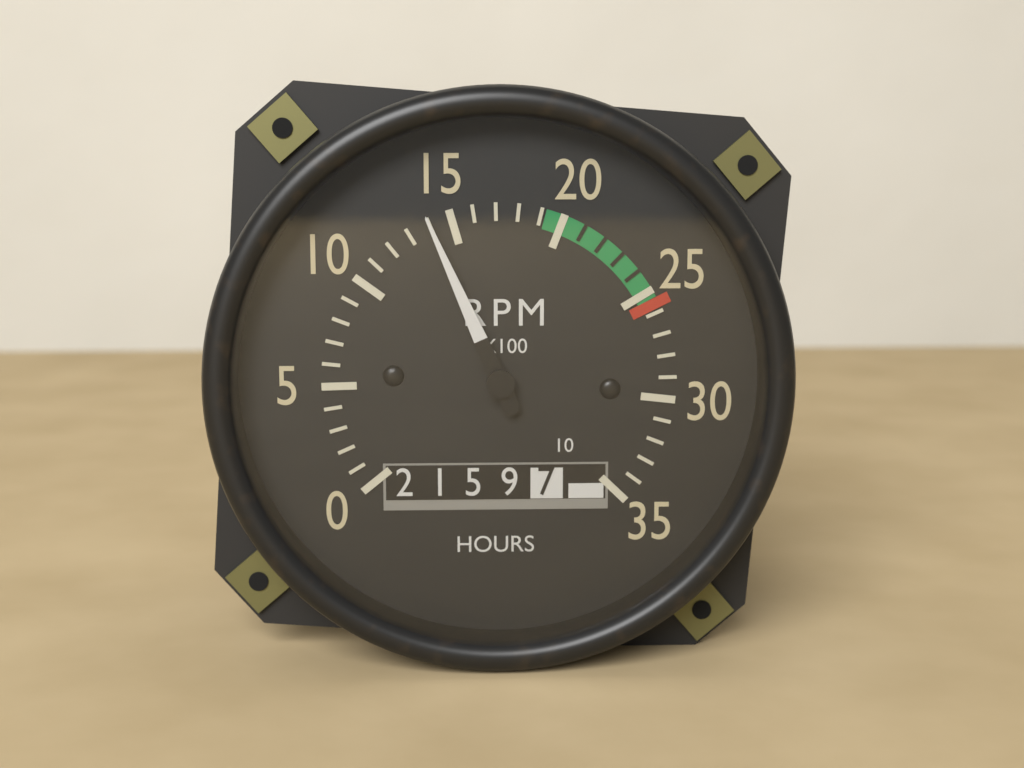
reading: 14 RPM x100
